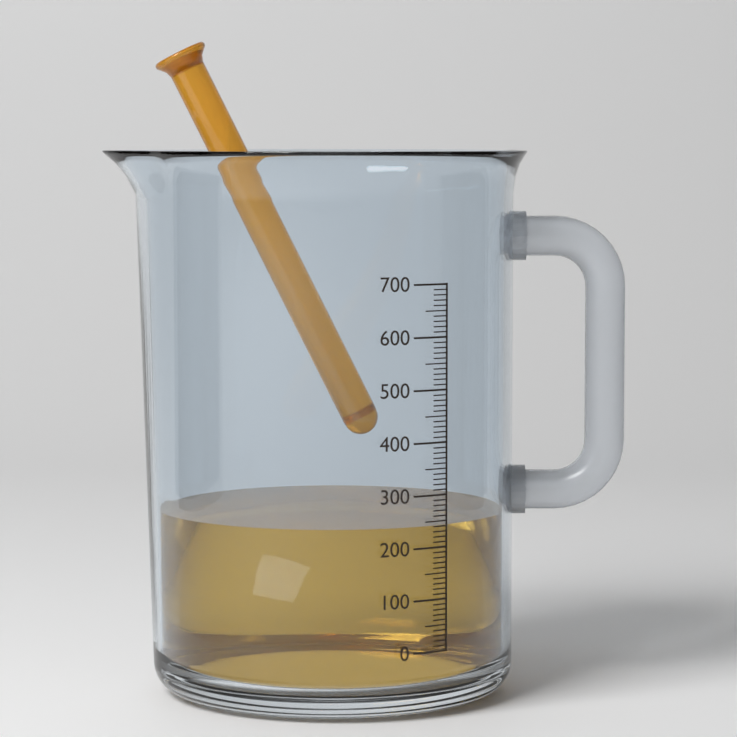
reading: 240 (no unit)
